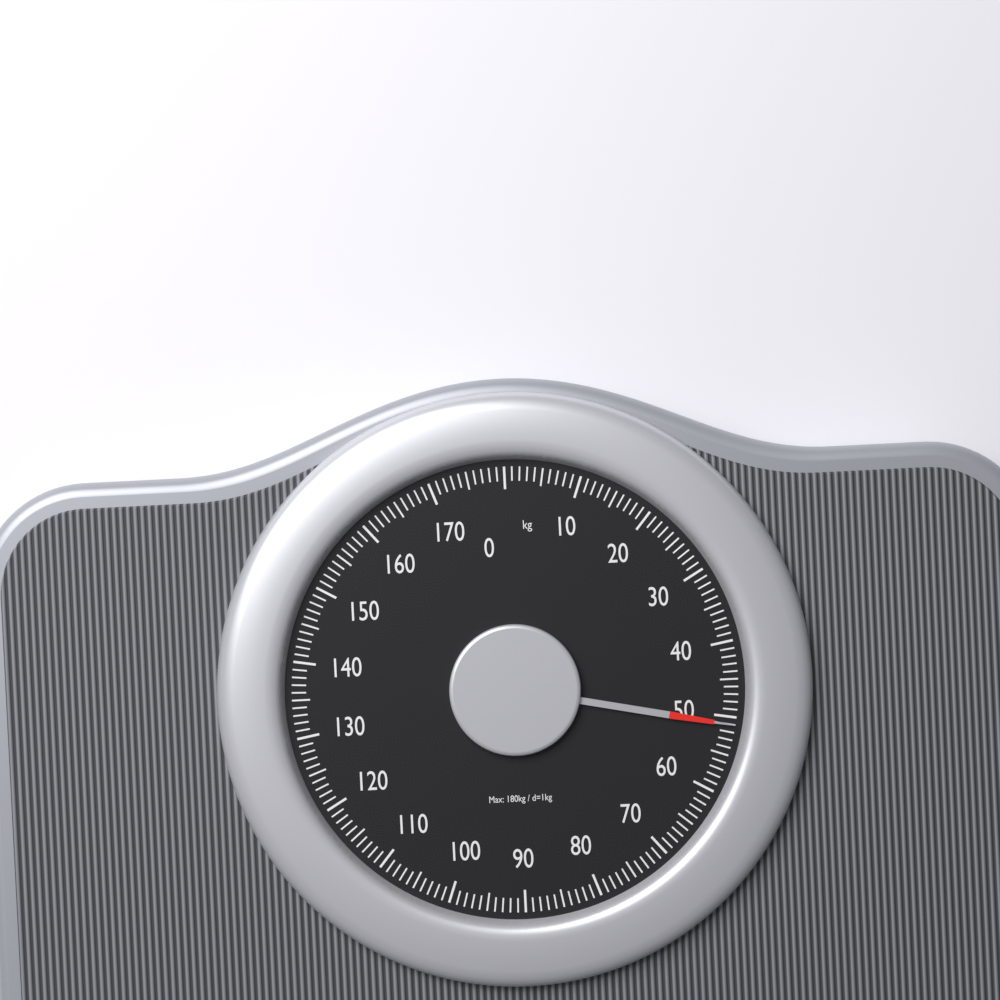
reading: 51 kg
